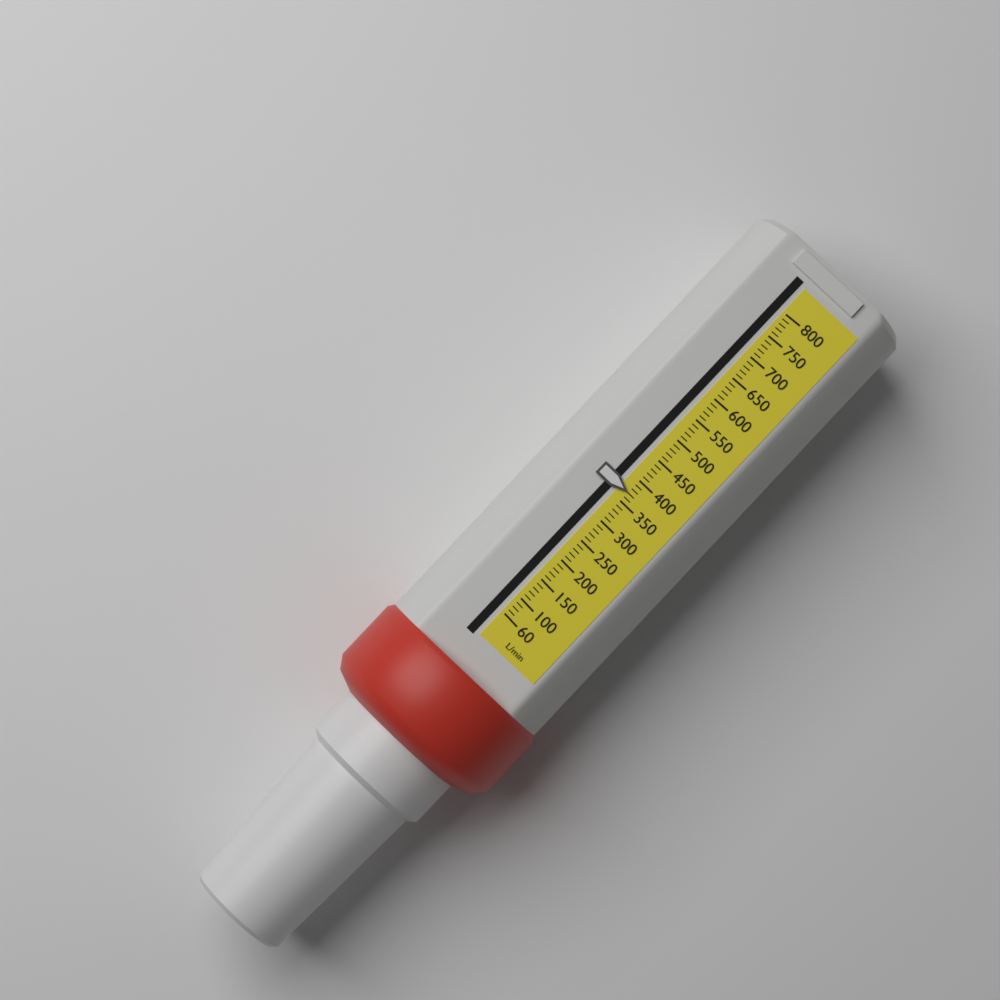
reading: 370 L/min
